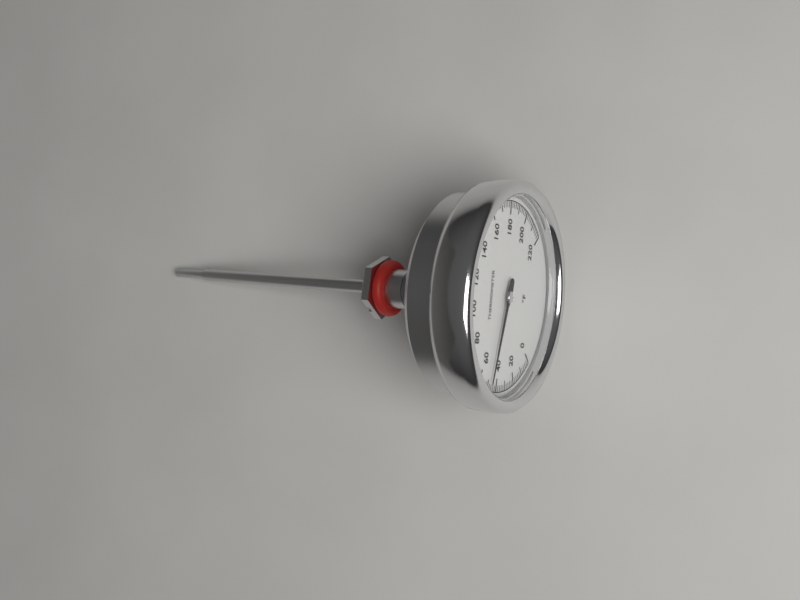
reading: 48 °F
